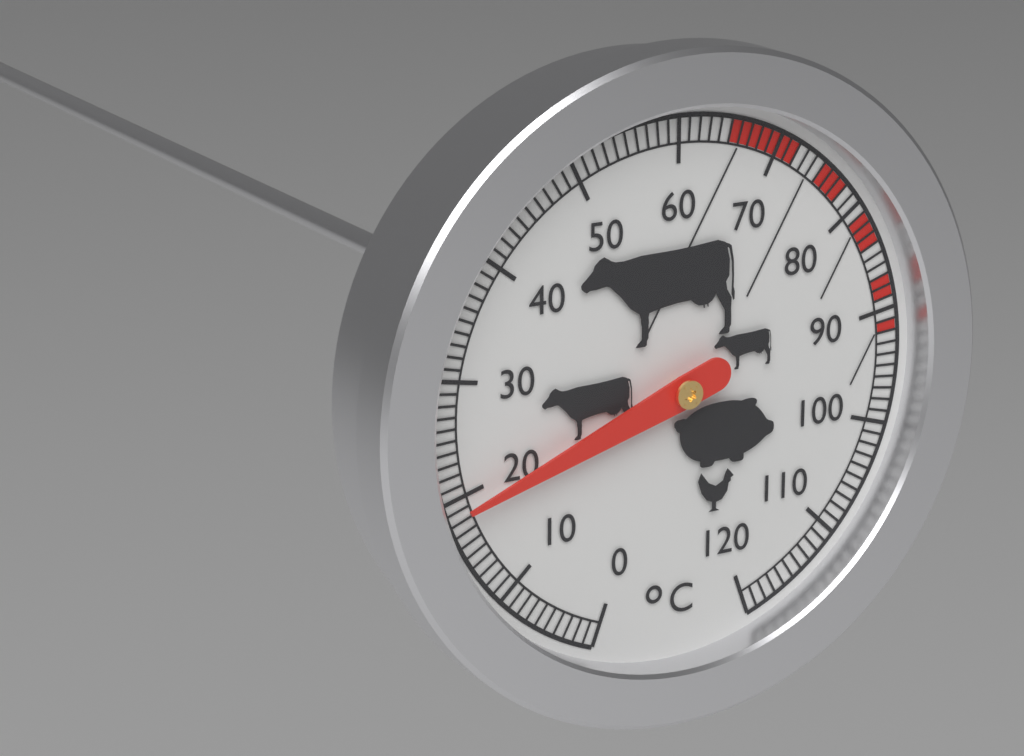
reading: 19 °C
